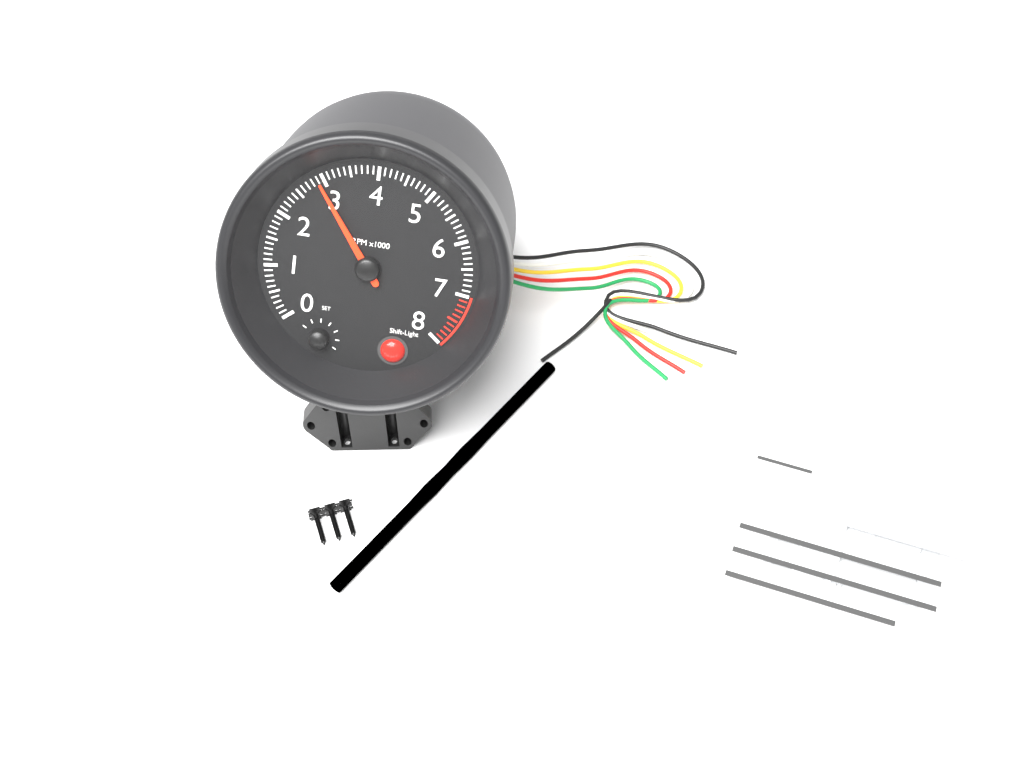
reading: 2900 RPM
